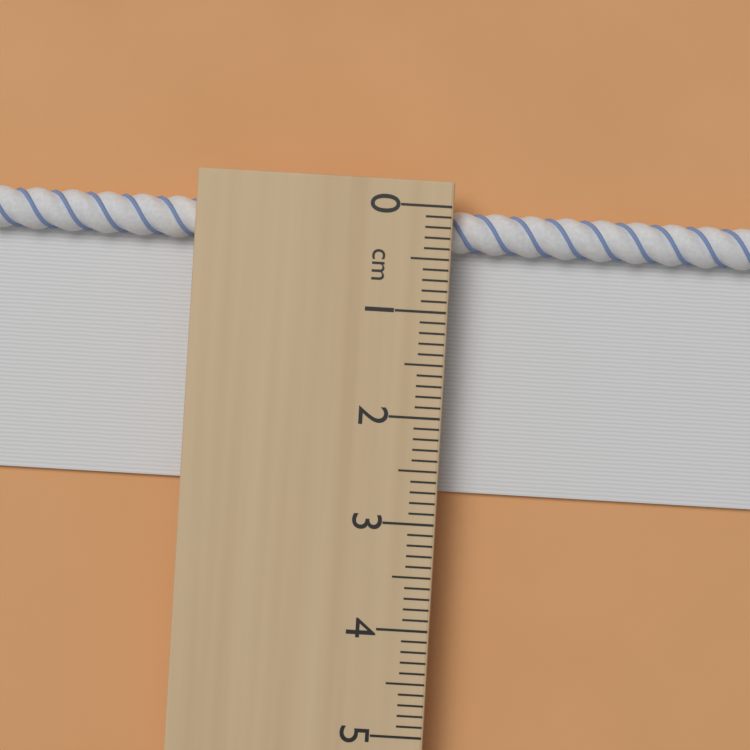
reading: 2.7 cm
